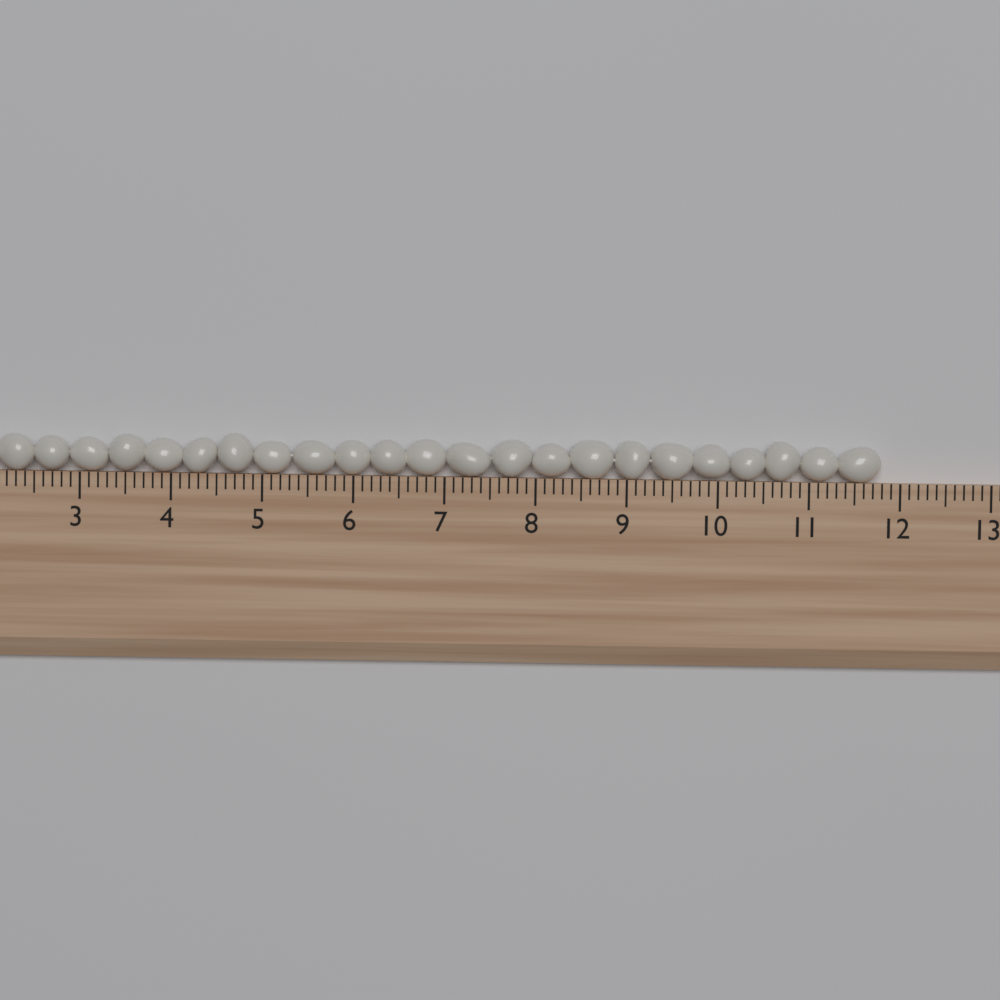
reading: 11.8 (no unit)
